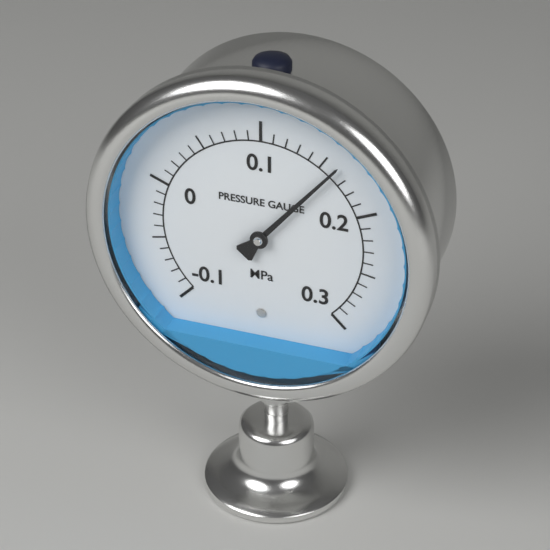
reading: 0.16 MPa
